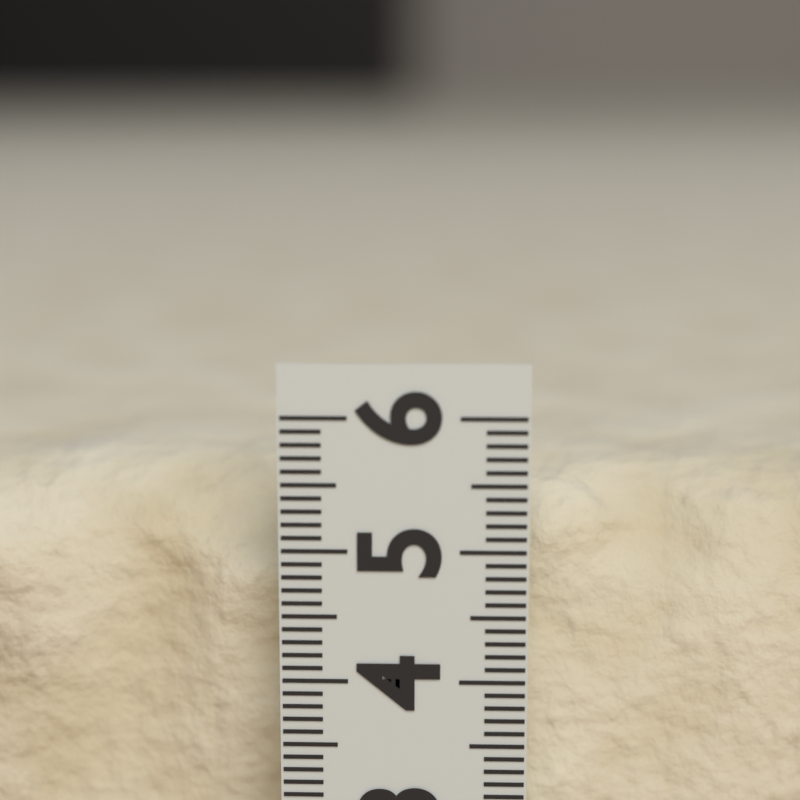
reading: 5.5 (no unit)
